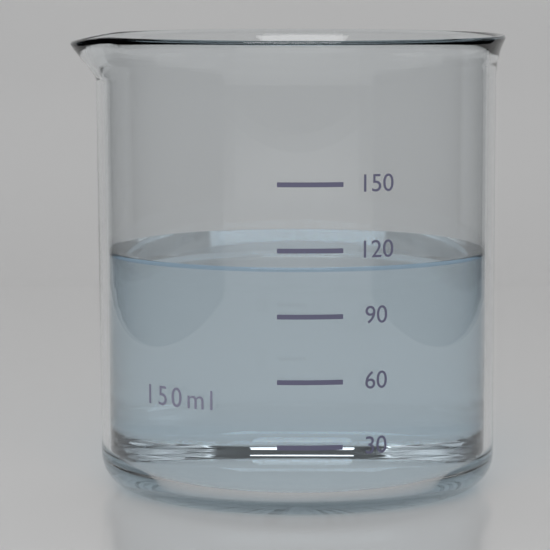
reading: 112 ml
